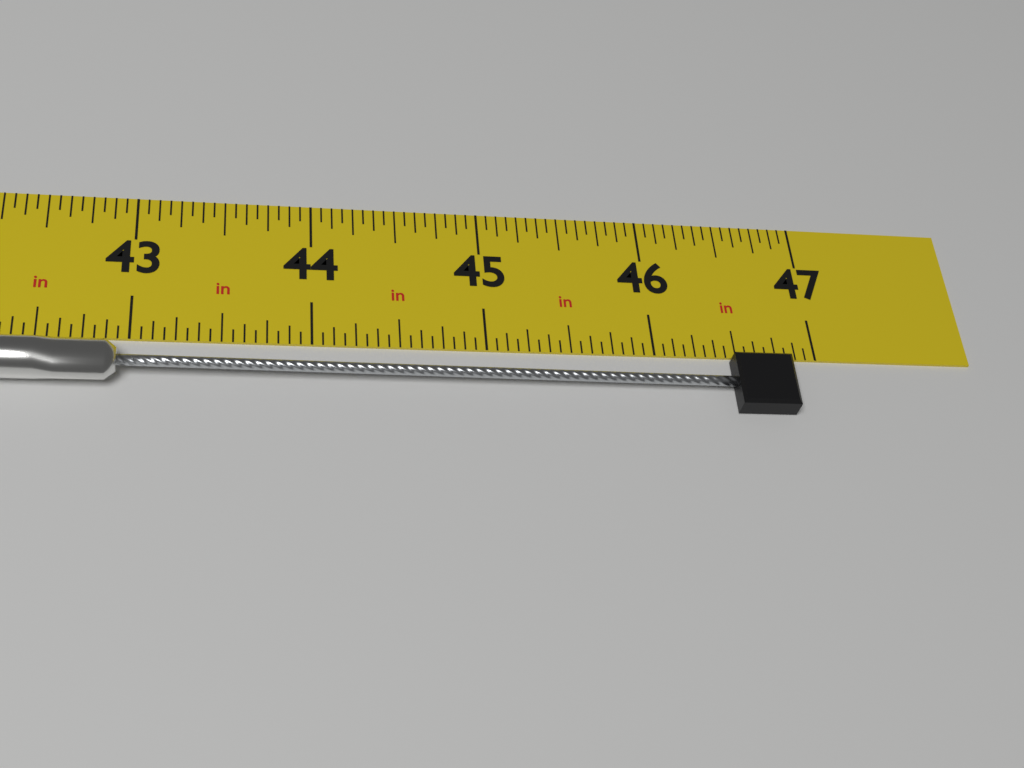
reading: 46.8125 in
